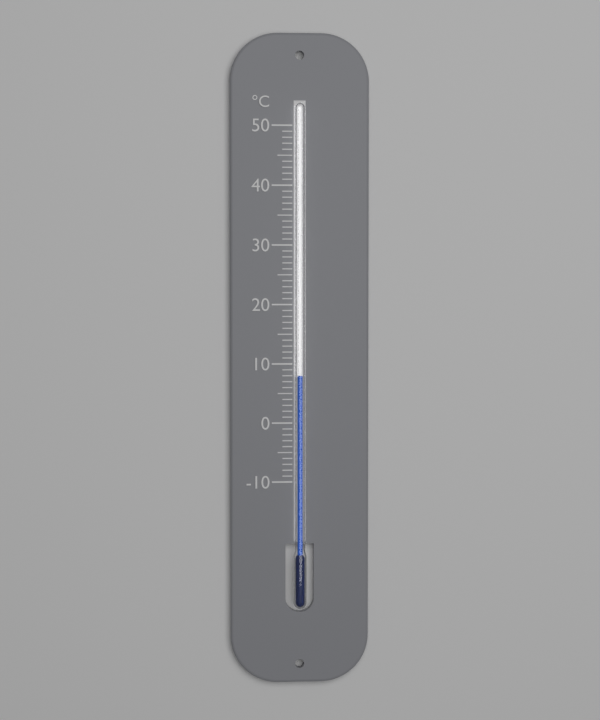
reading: 8 °C
